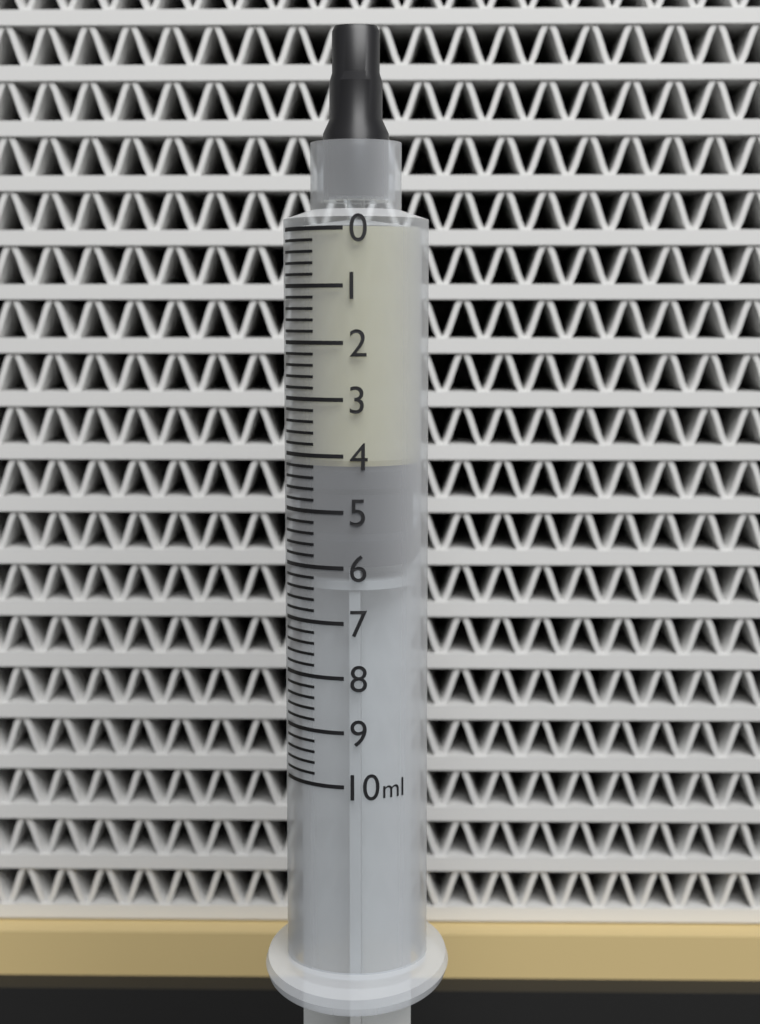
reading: 4.2 ml
